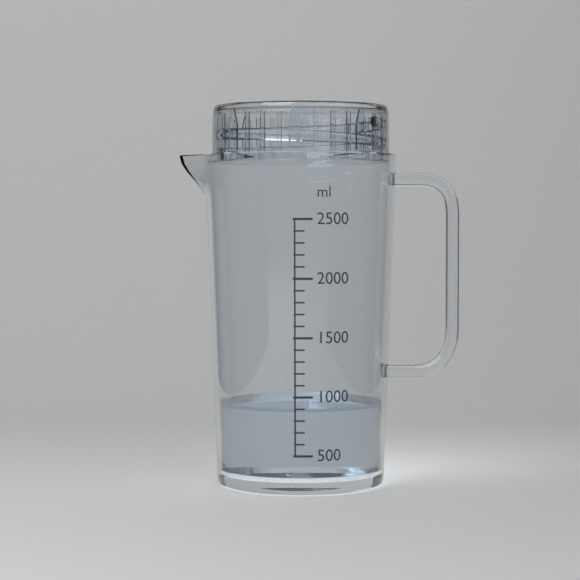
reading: 900 ml
